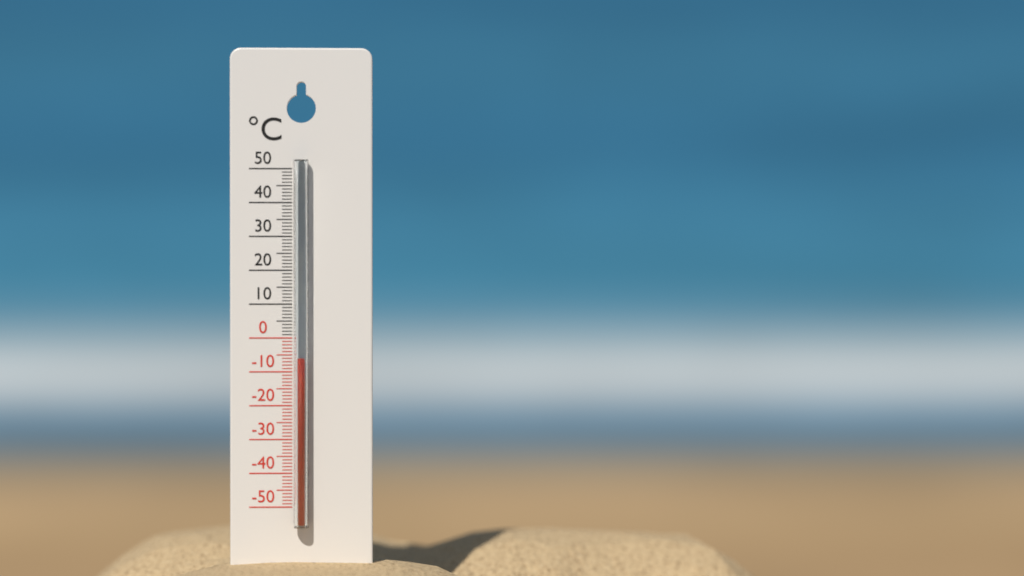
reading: -6 °C
